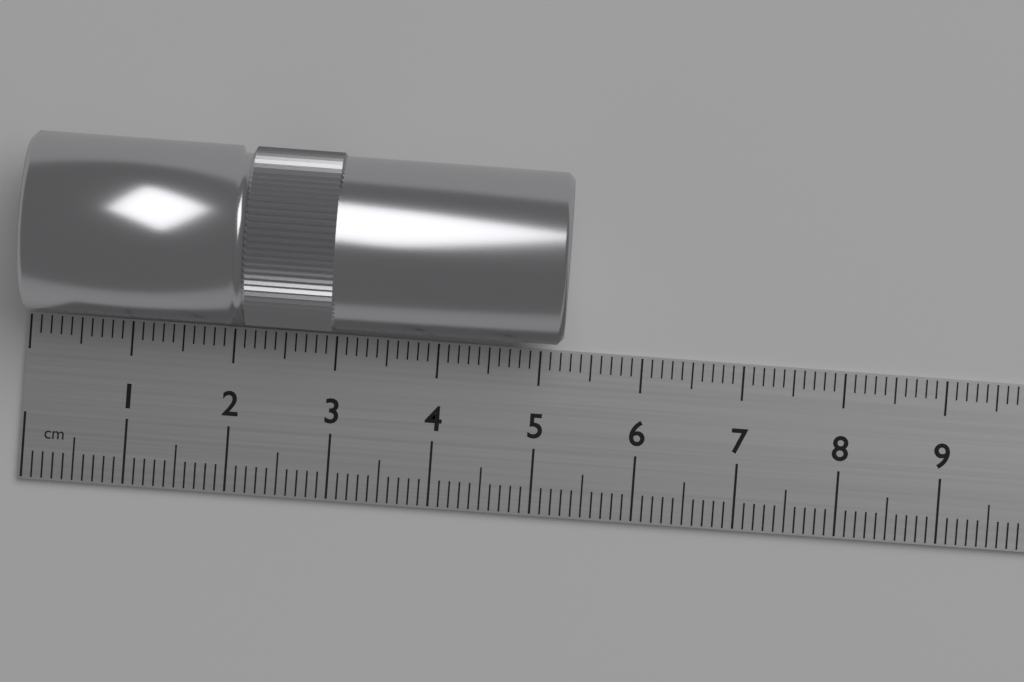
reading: 5.2 cm
